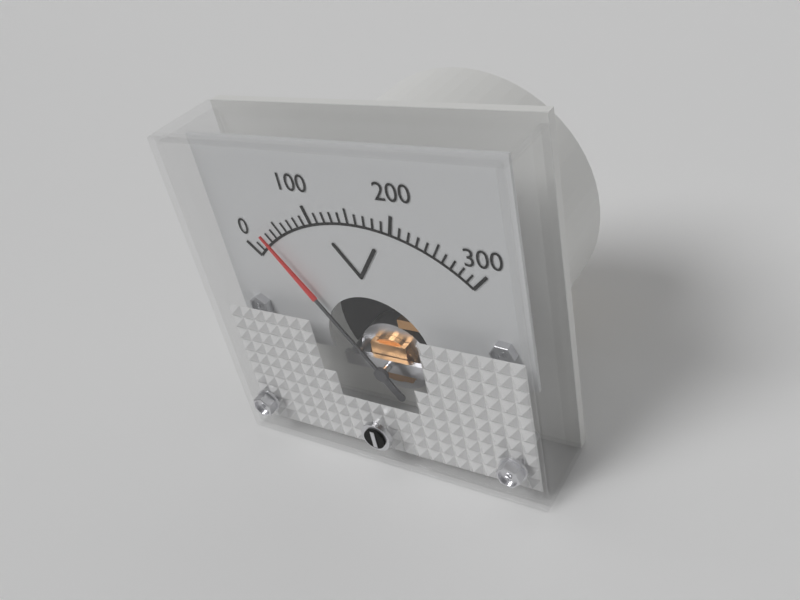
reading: 30 V
